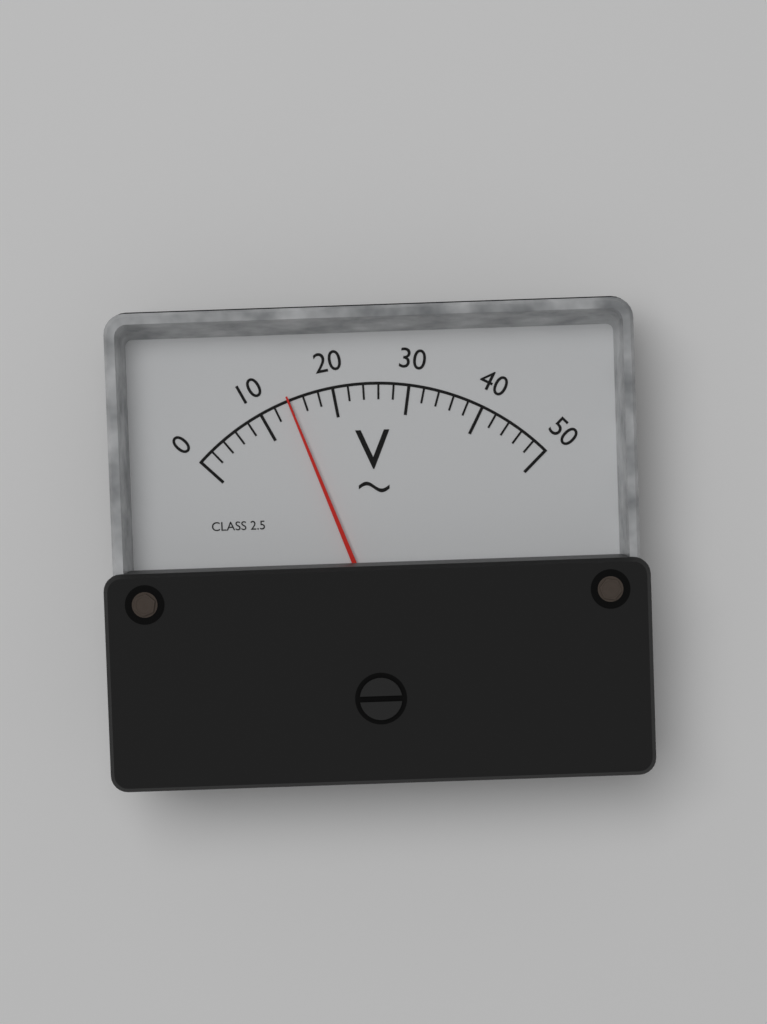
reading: 14 V
